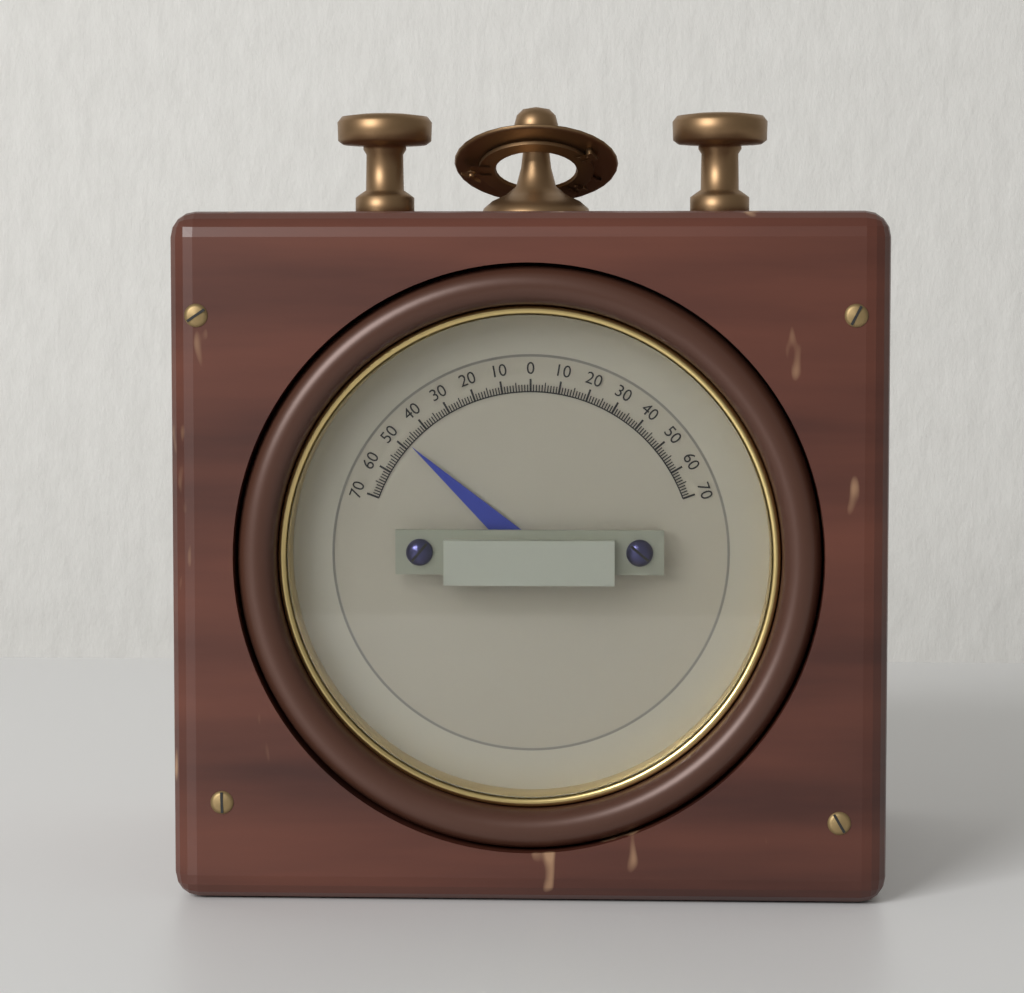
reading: -48 (no unit)
